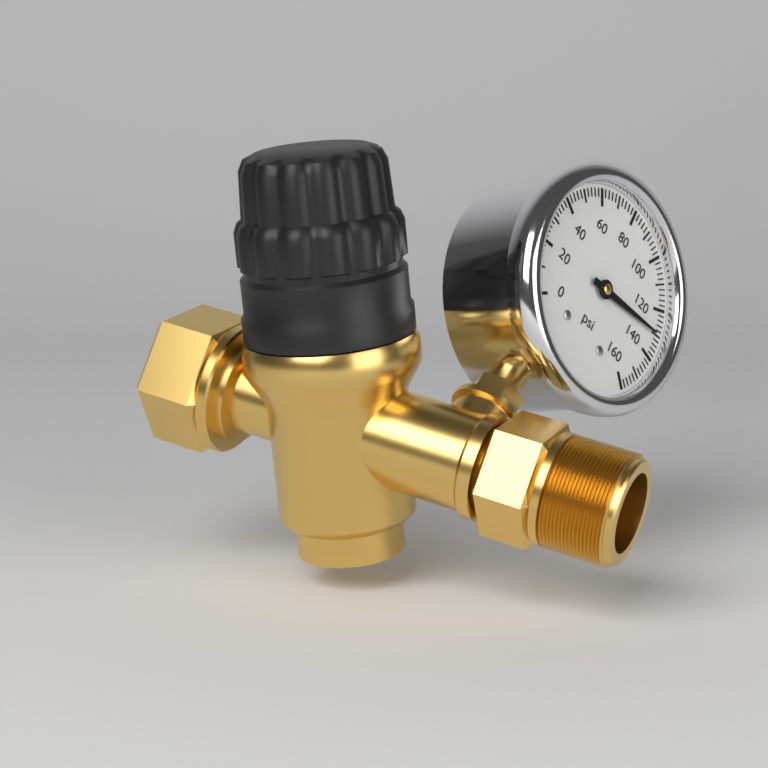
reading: 130 psi
